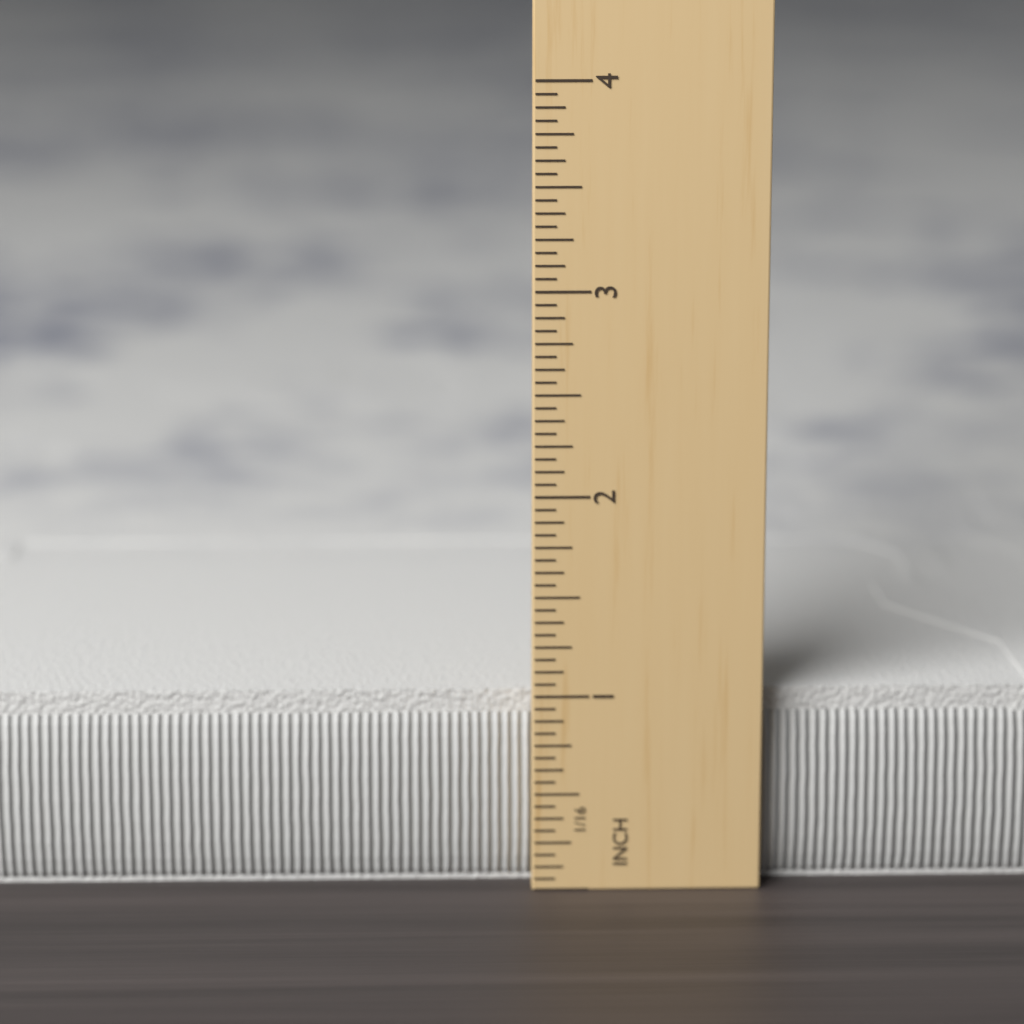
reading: 1.0000 in
